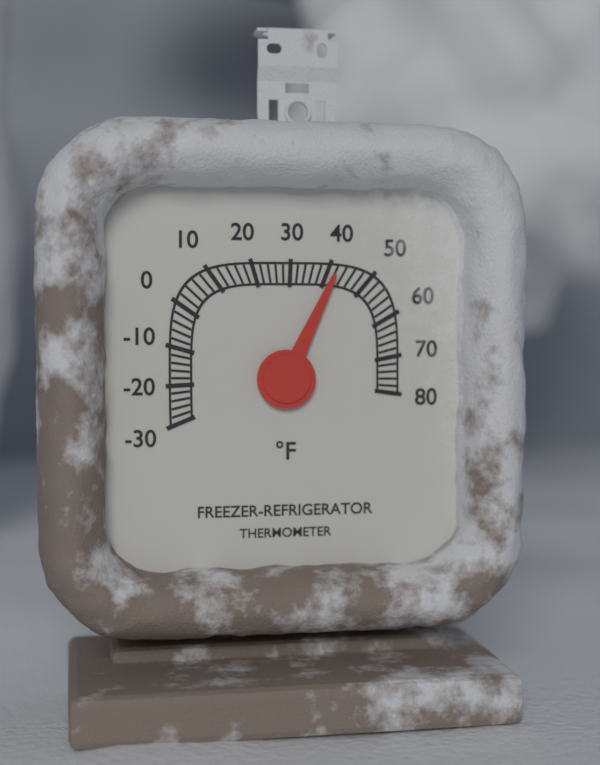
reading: 42 °F
